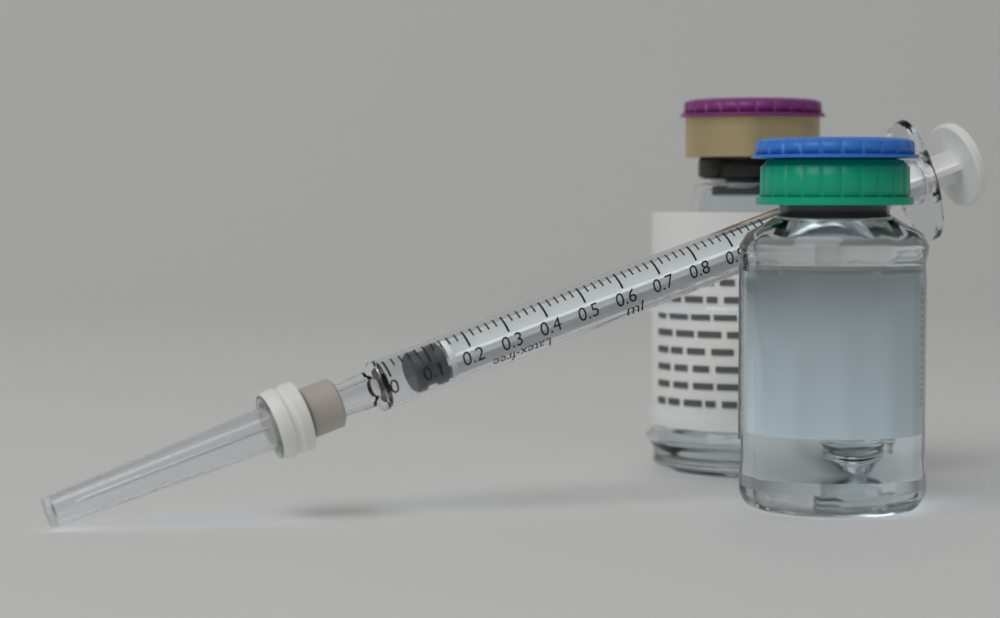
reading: 0.06 ml
